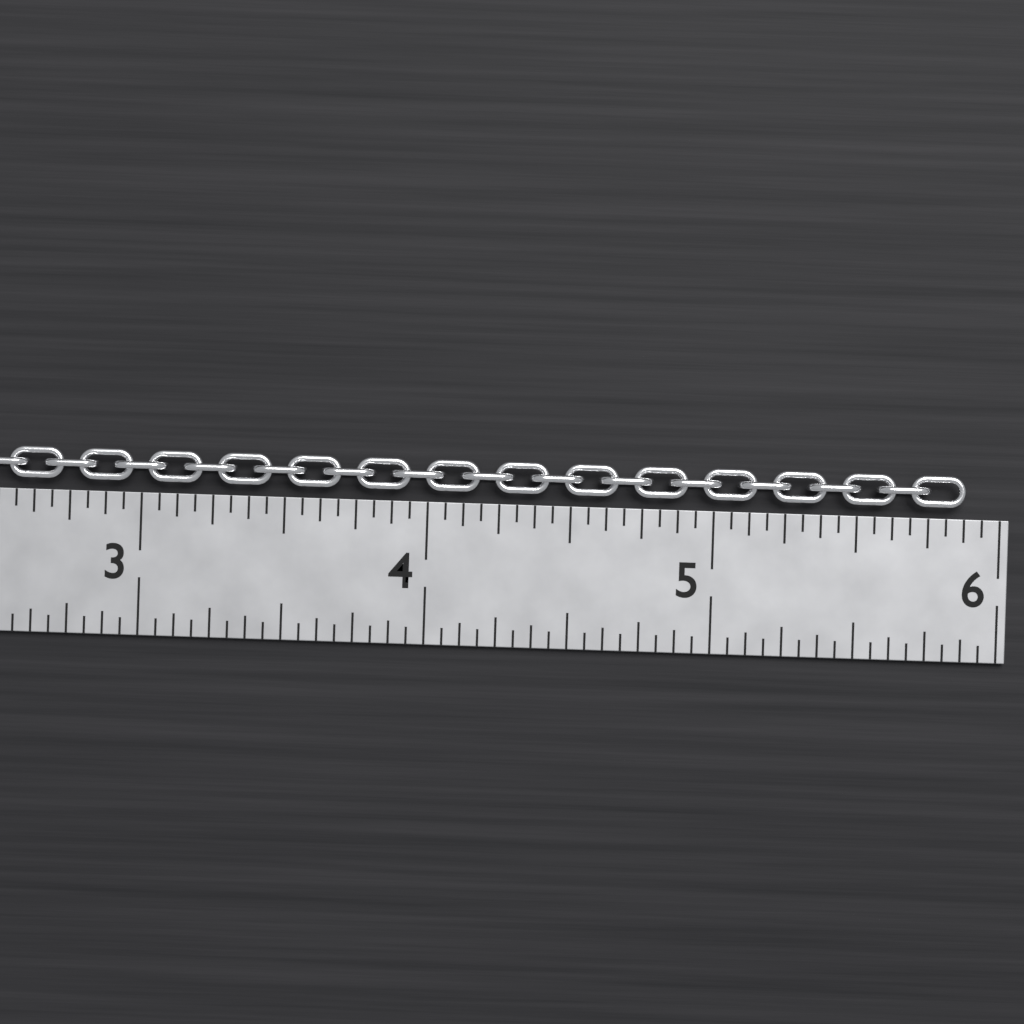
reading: 5.8750 in
